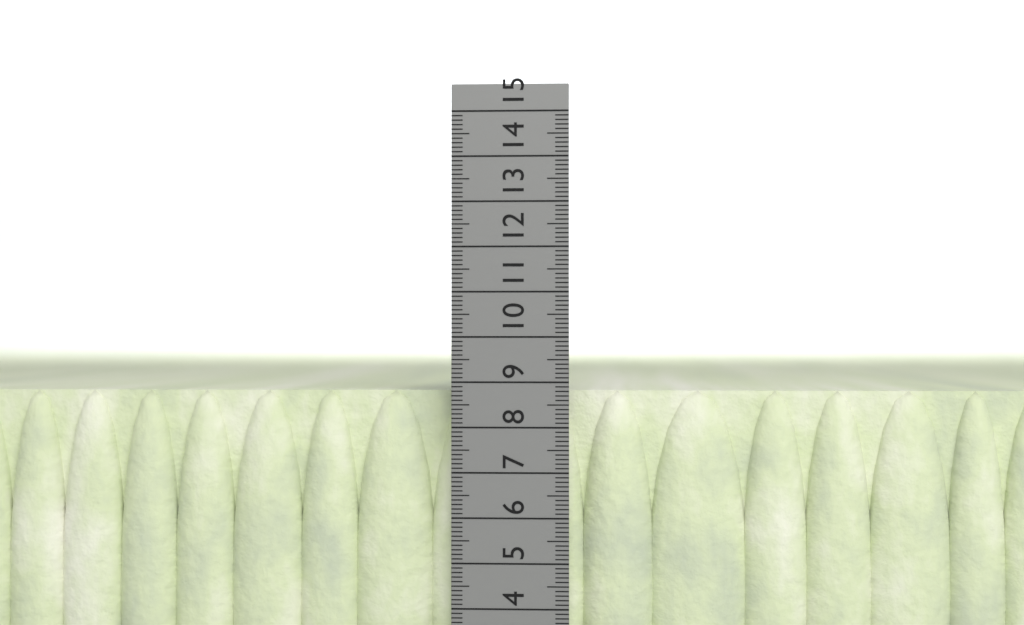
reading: 8.8 cm
